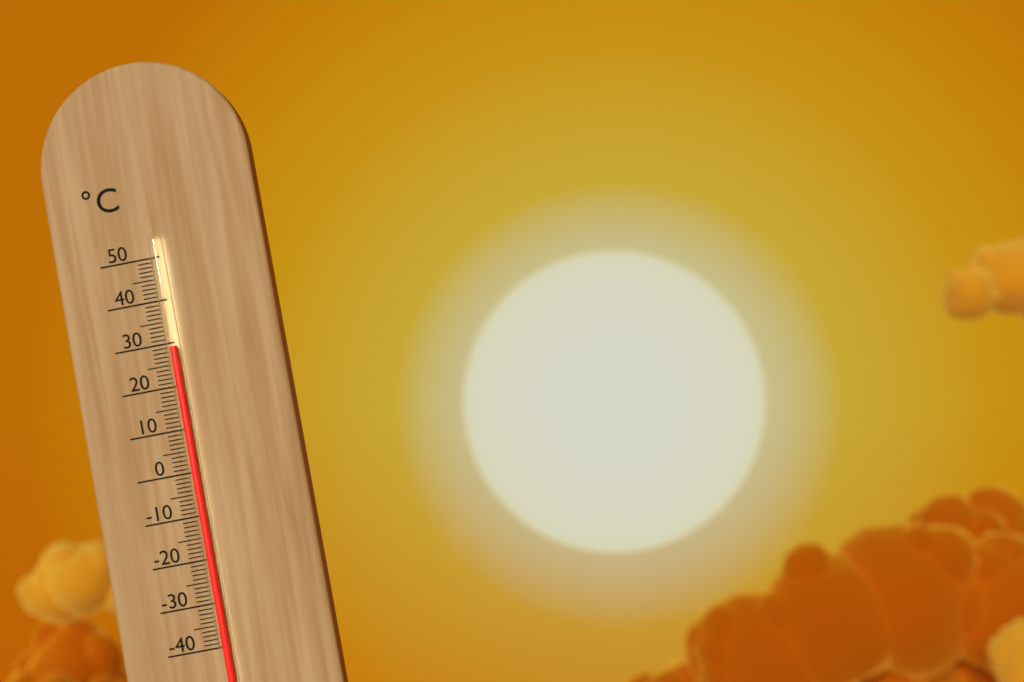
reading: 29 °C
